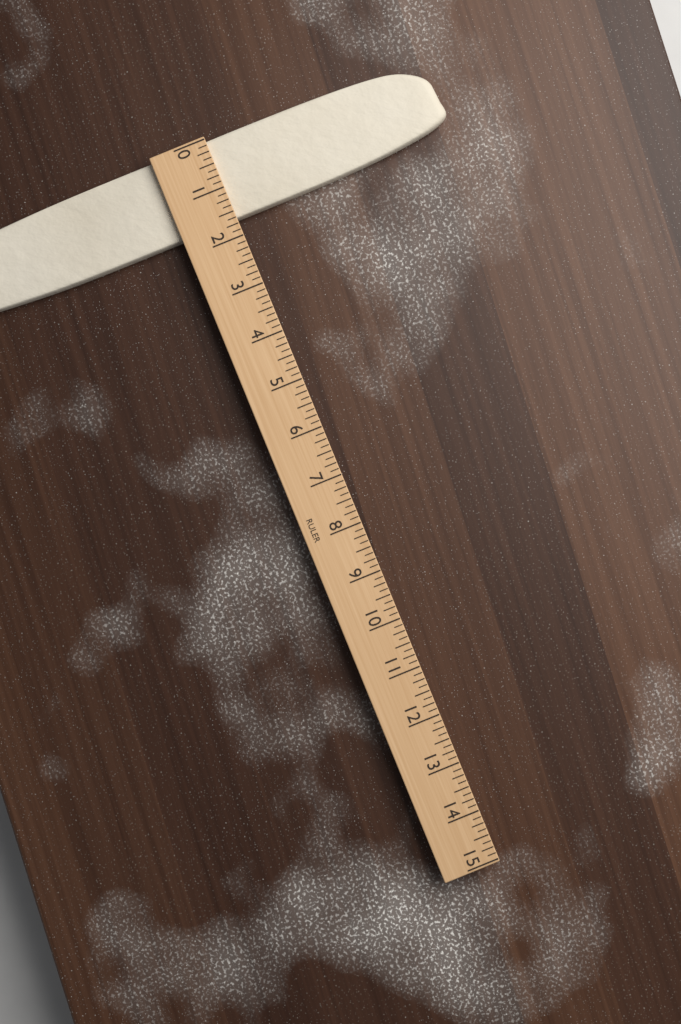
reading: 1.625 (no unit)
